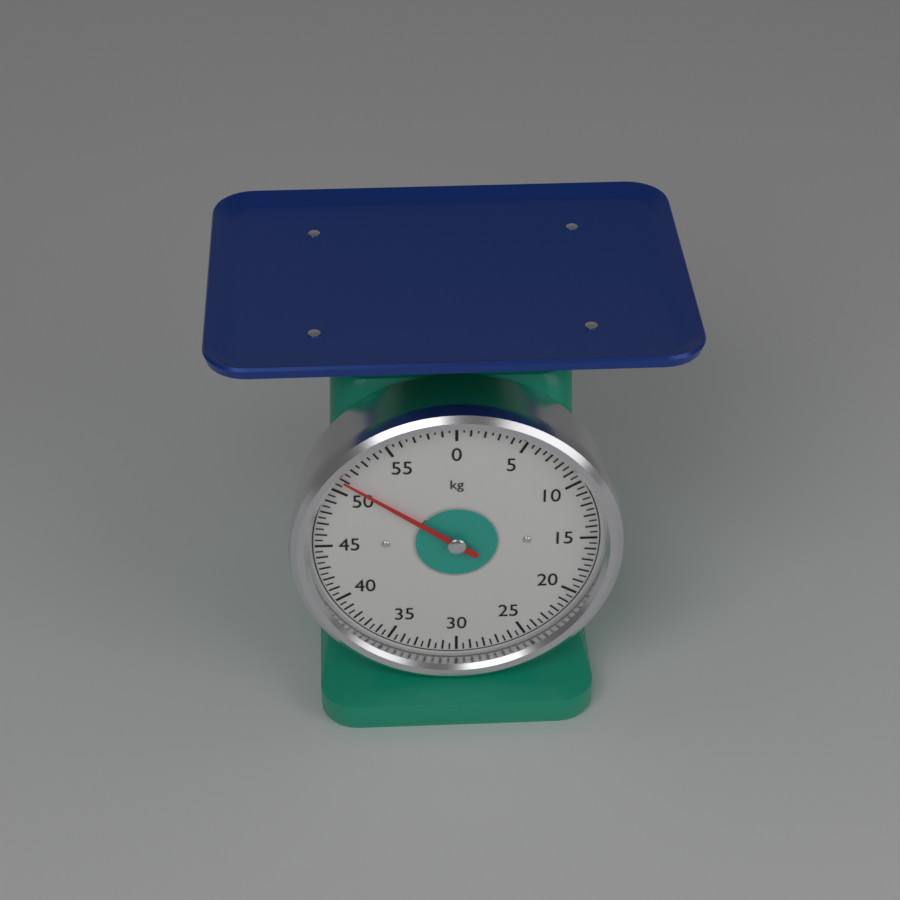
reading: 51.0 kg
